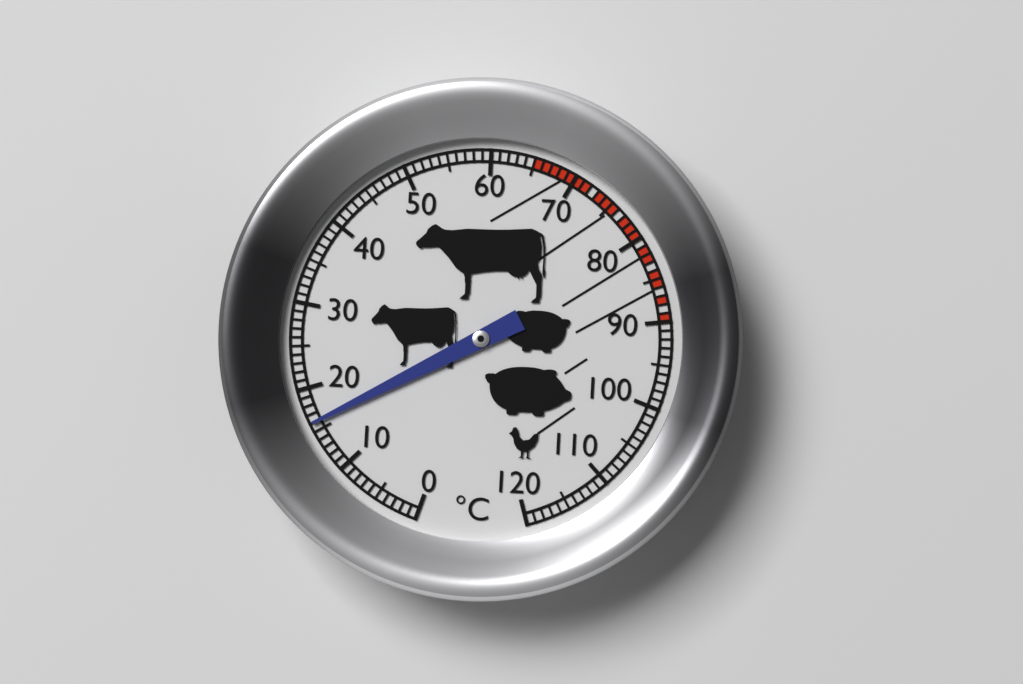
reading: 16 °C
